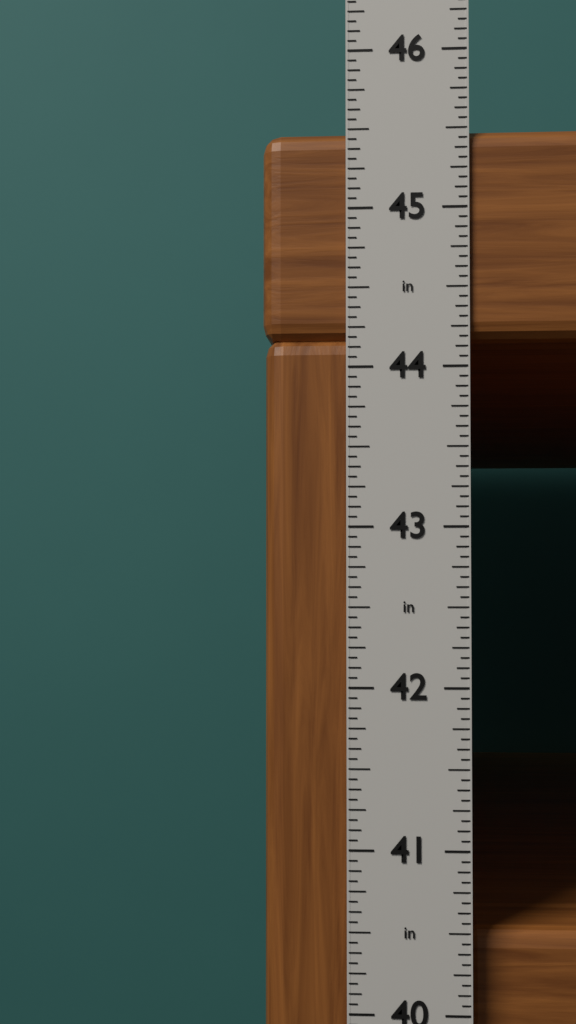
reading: 45.5000 in
